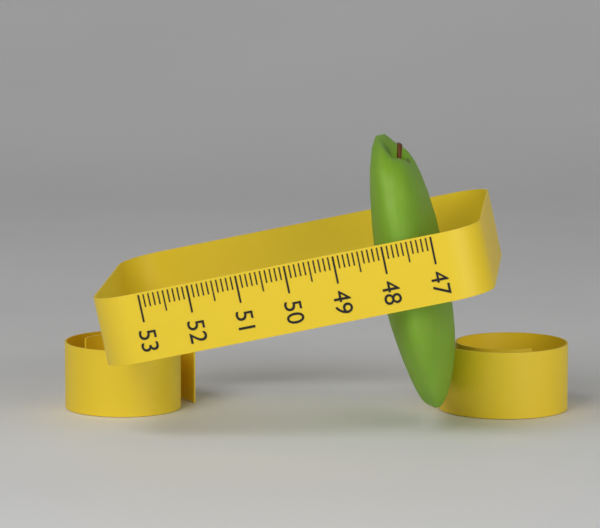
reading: 48.4 (no unit)
